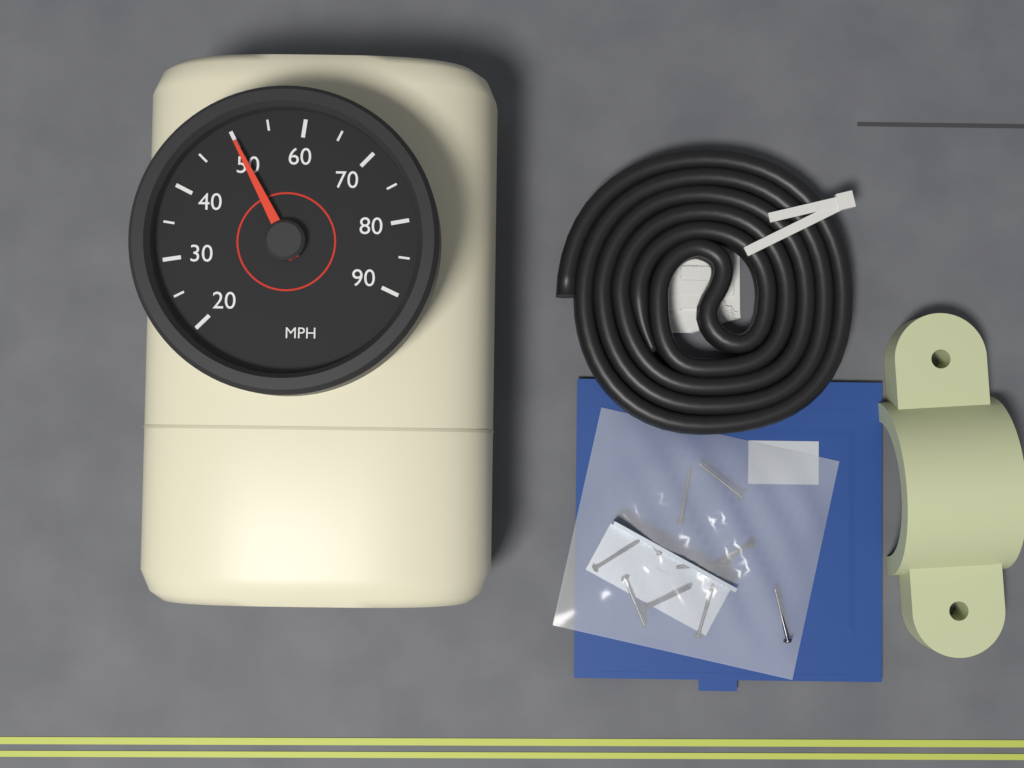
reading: 50 MPH
